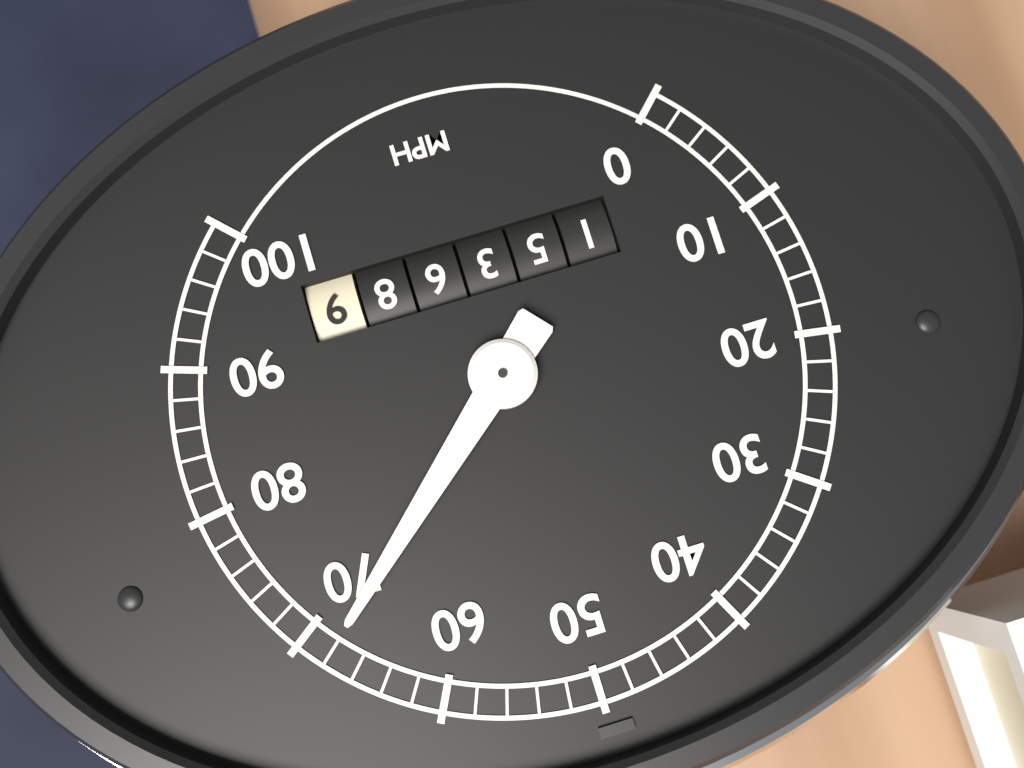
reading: 68 mph
